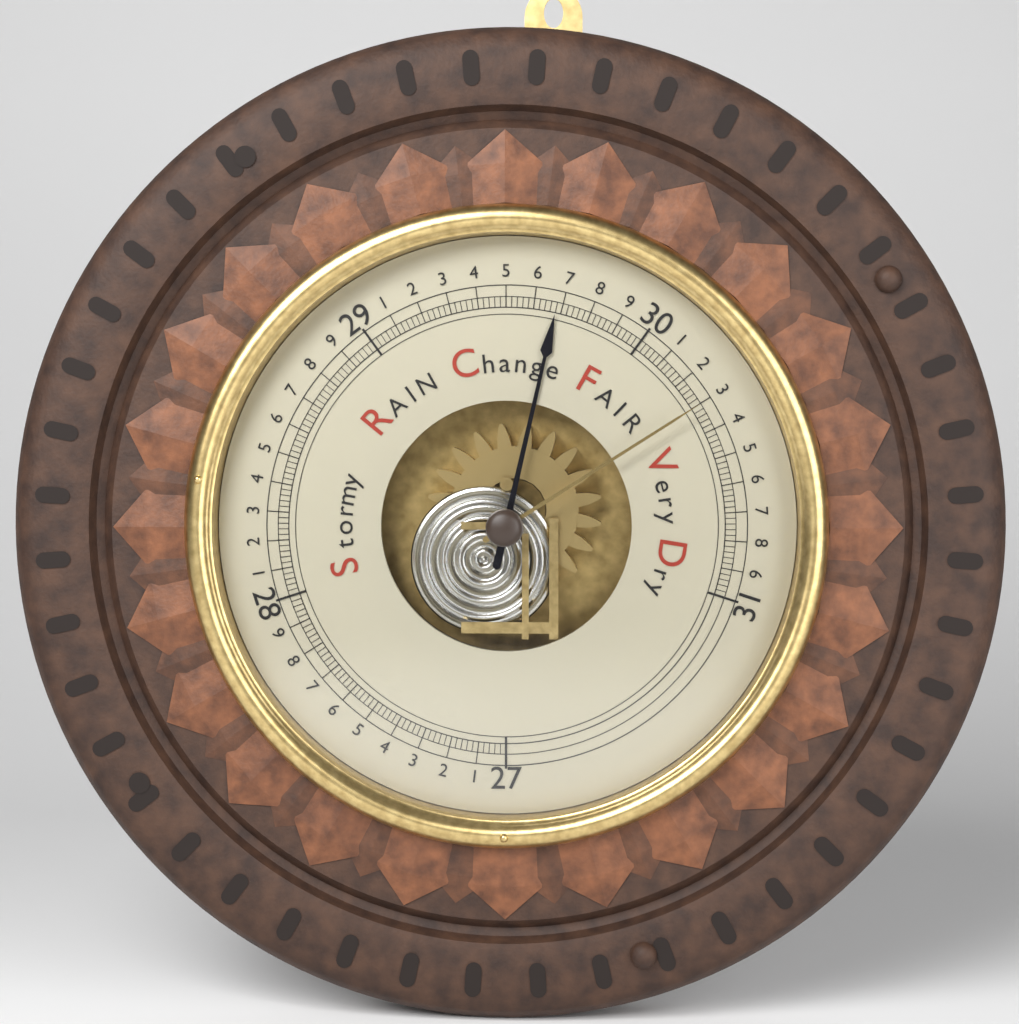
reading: 29.68 inHg
